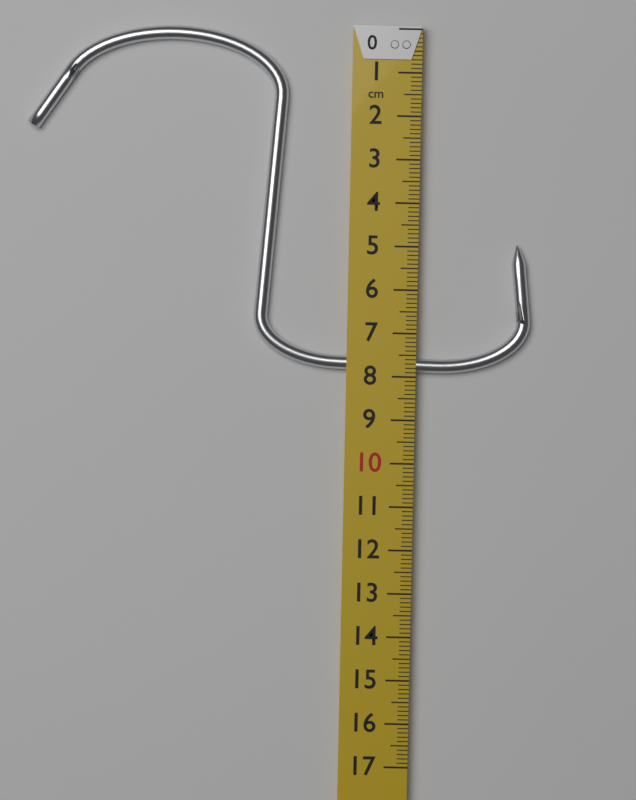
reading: 7.9 cm
